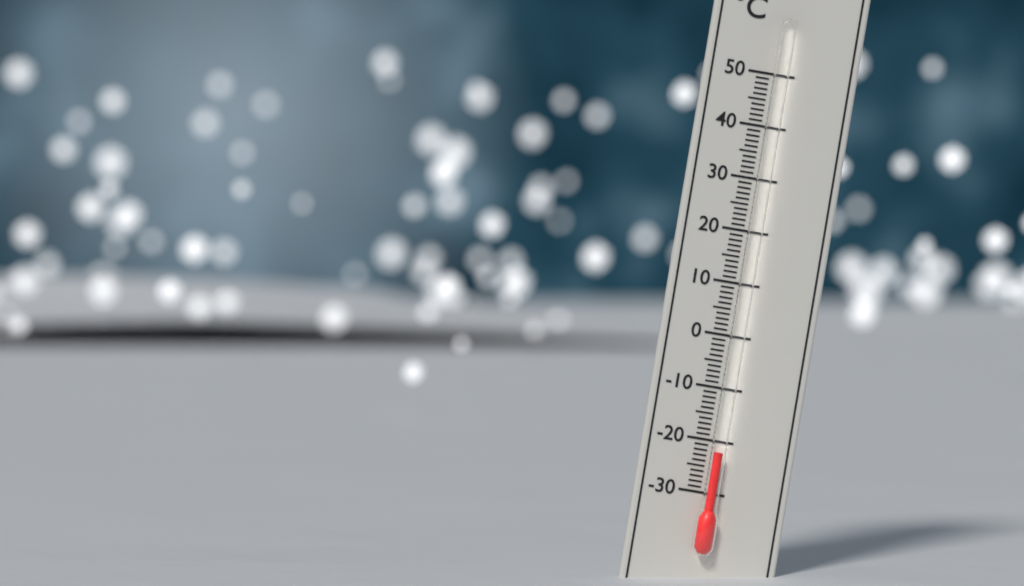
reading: -22 °C
